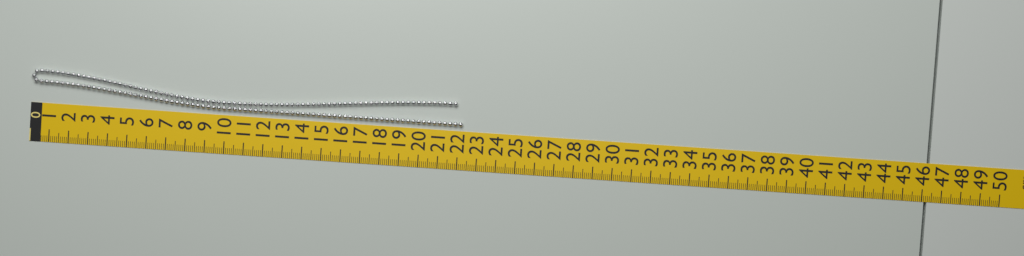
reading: 22.2 cm
